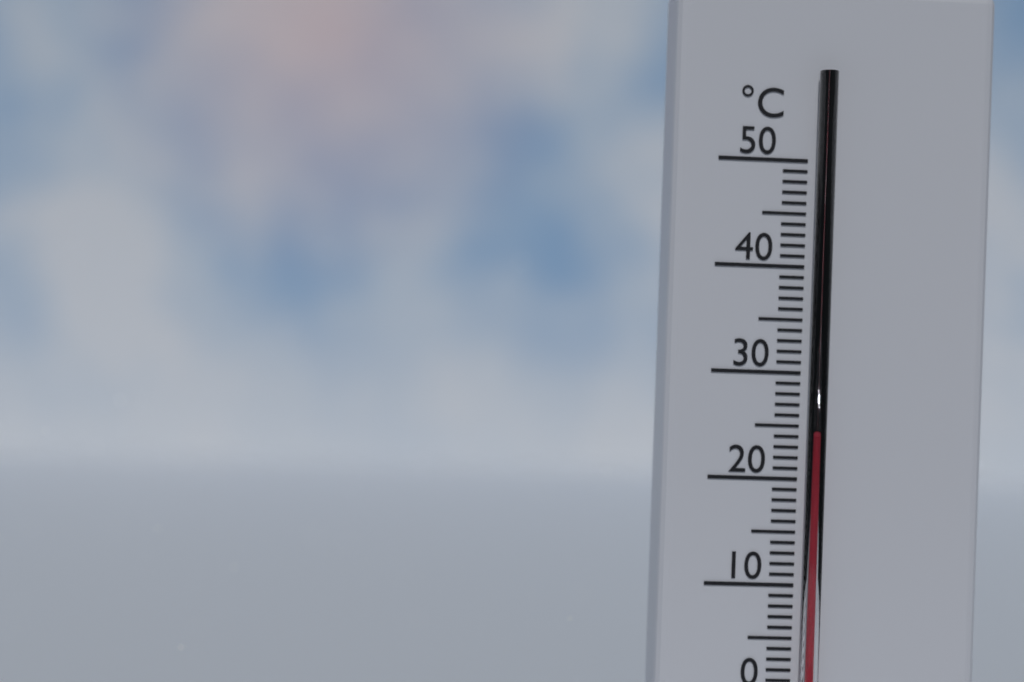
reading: 24 °C
